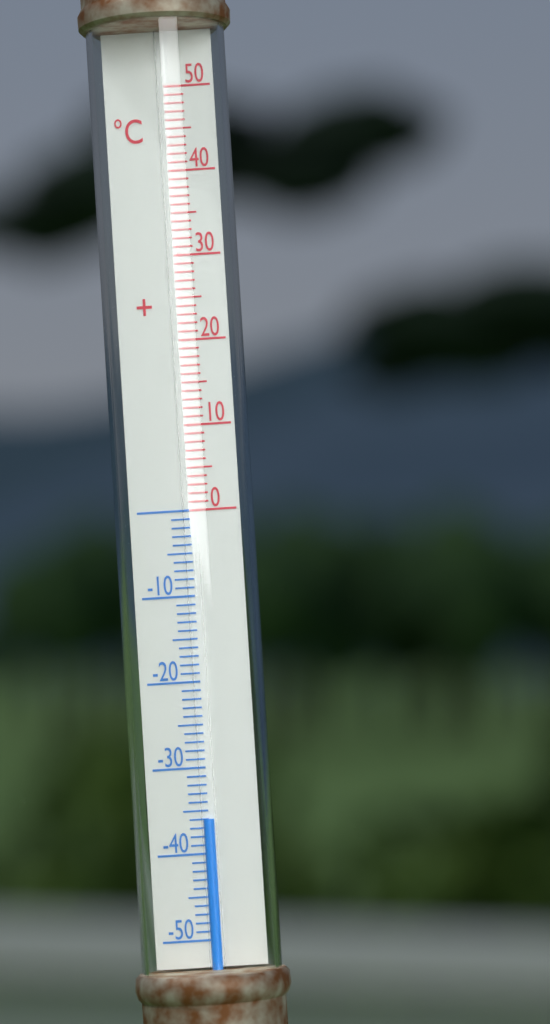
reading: -36 °C
